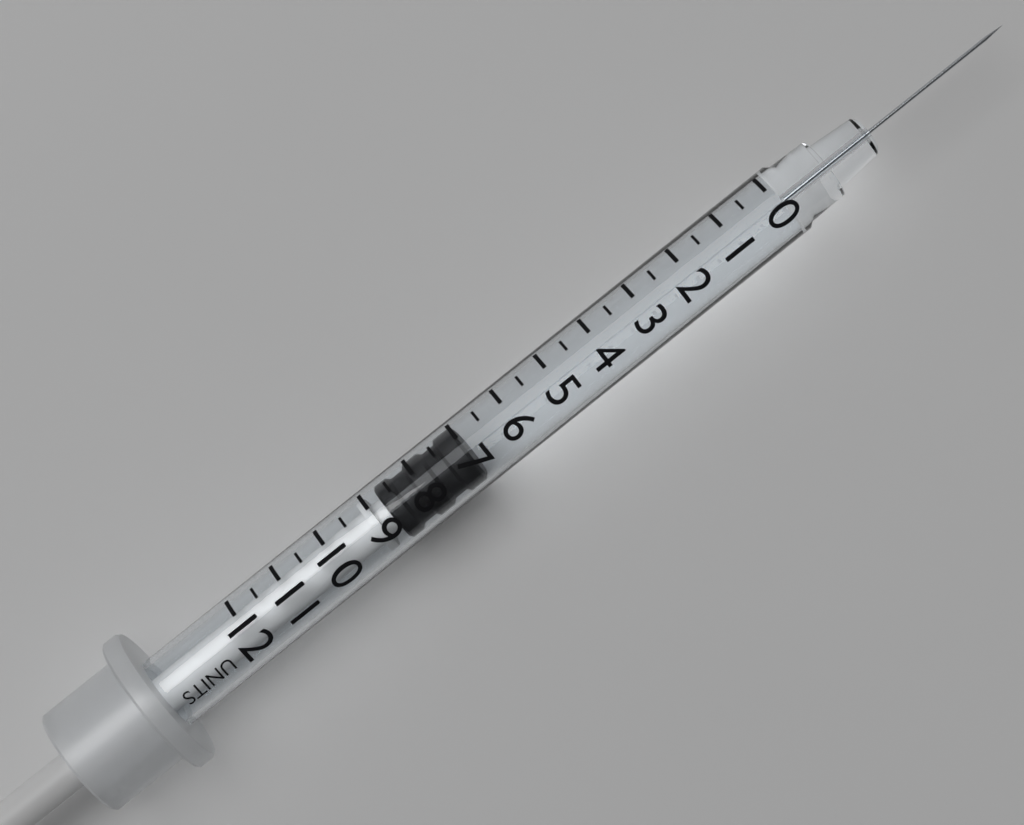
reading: 7.0 units
